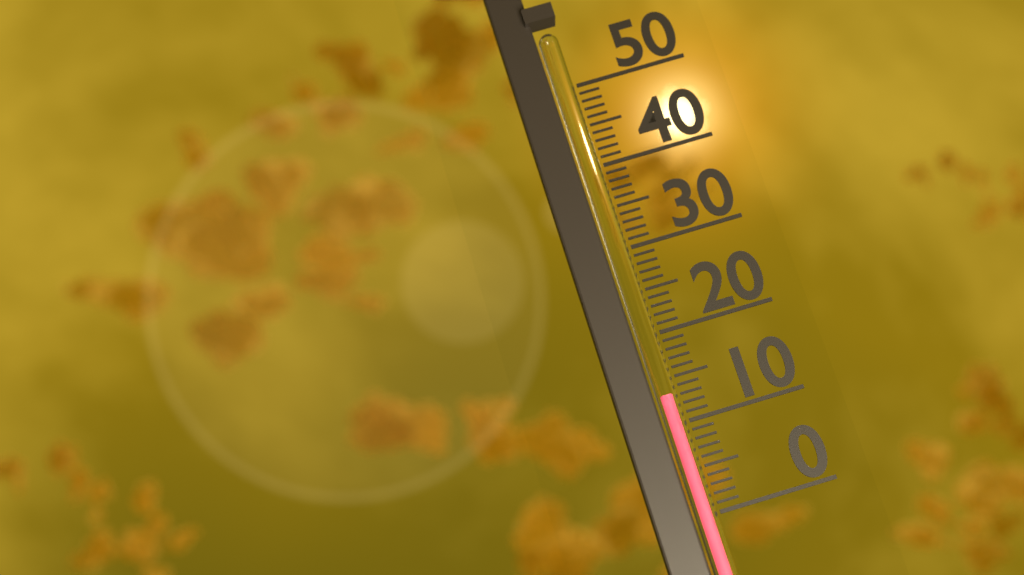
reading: 13 (no unit)
